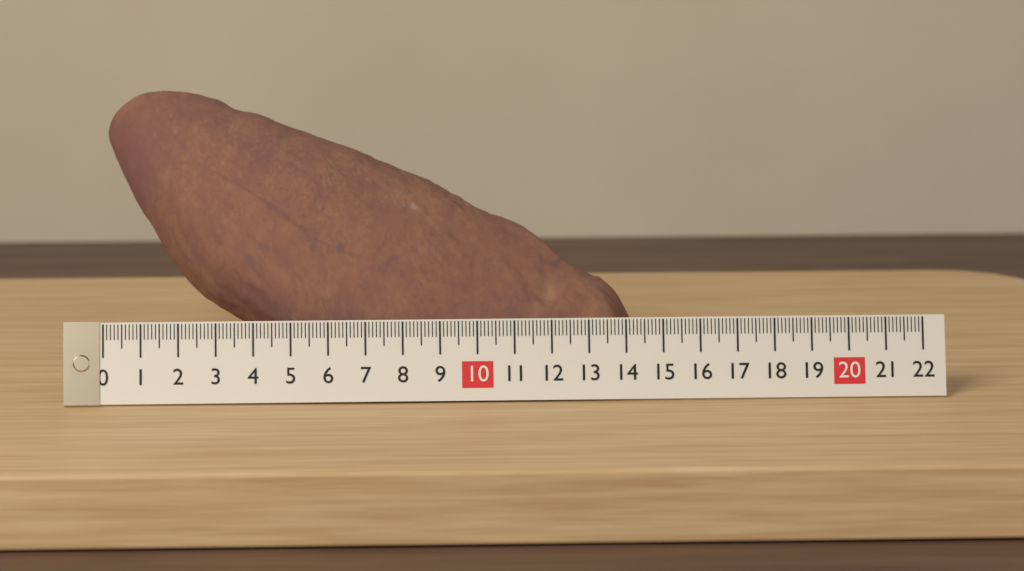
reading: 14.3 (no unit)
